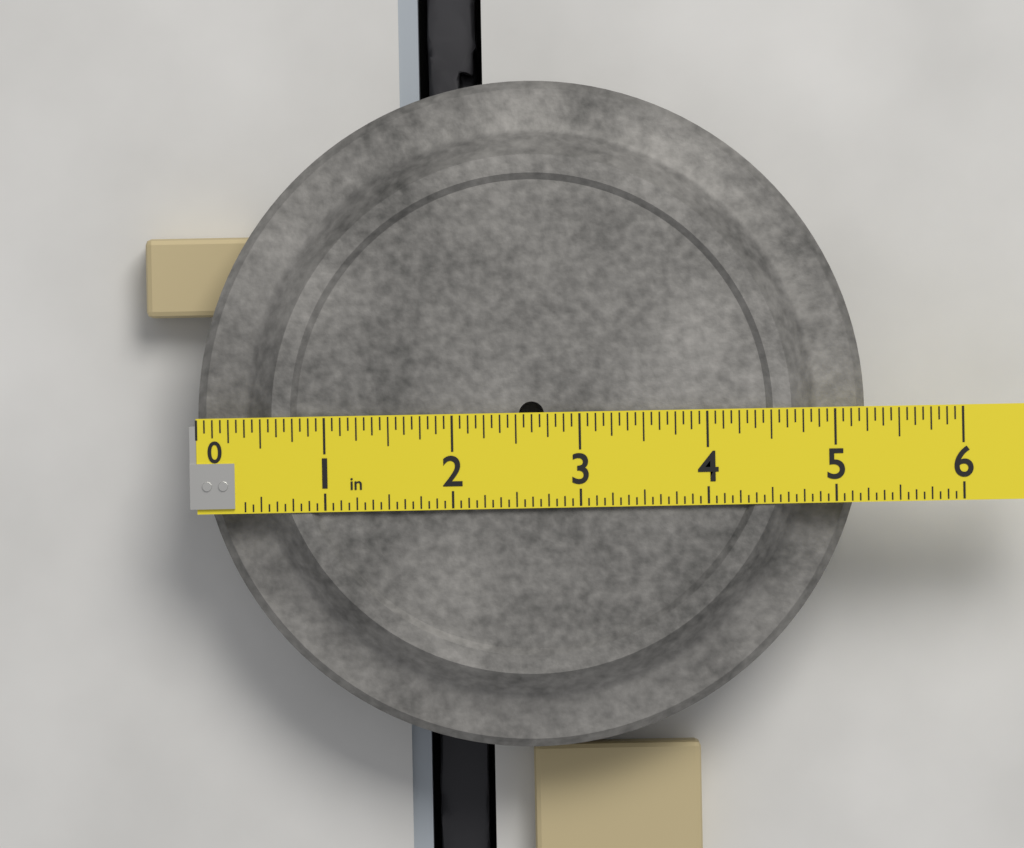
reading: 5.2500 in
